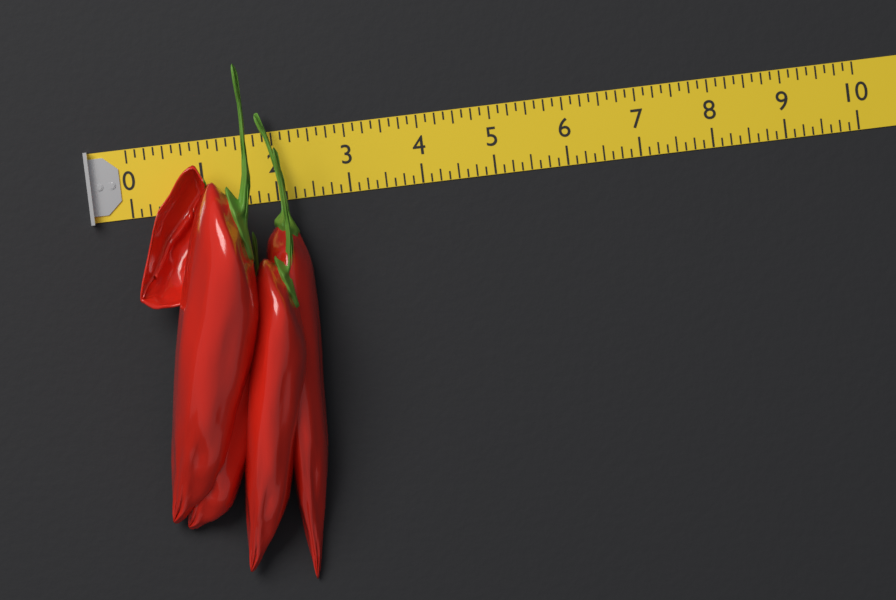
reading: 2.375 (no unit)
